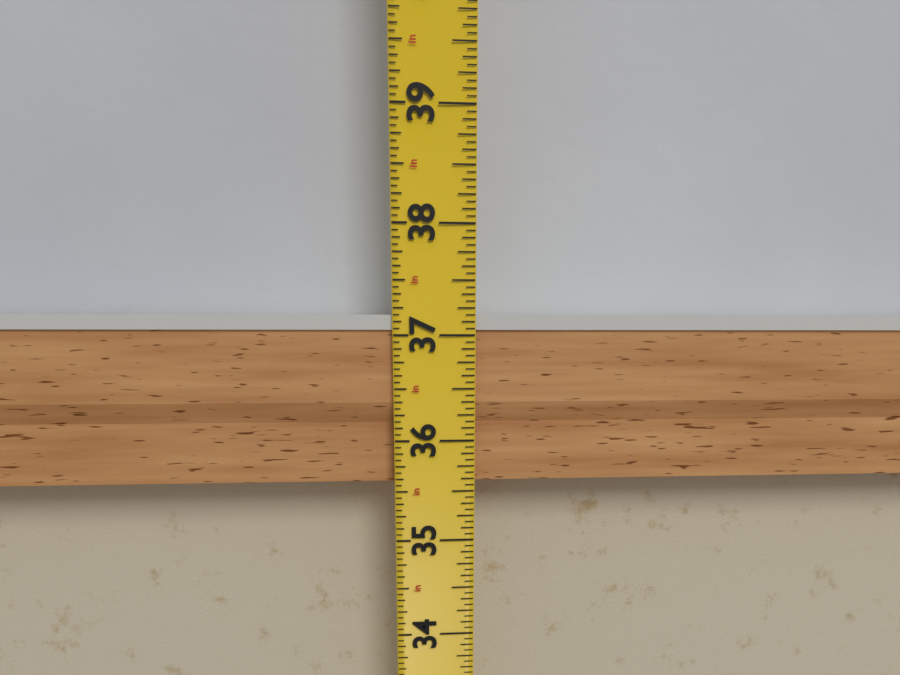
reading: 37.1875 in
